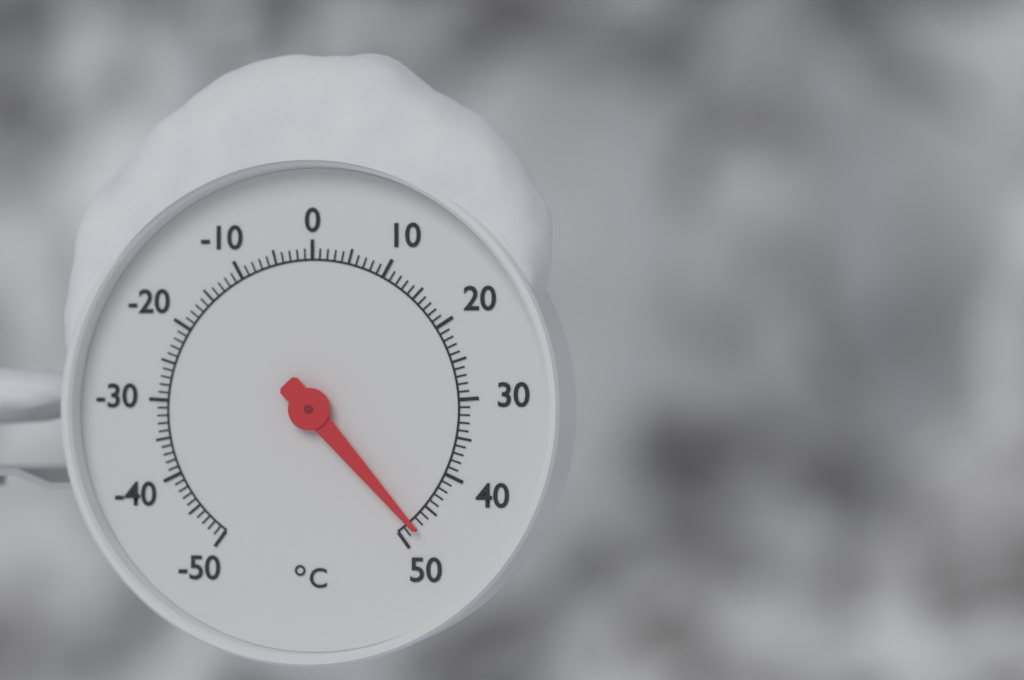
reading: 48 °C
